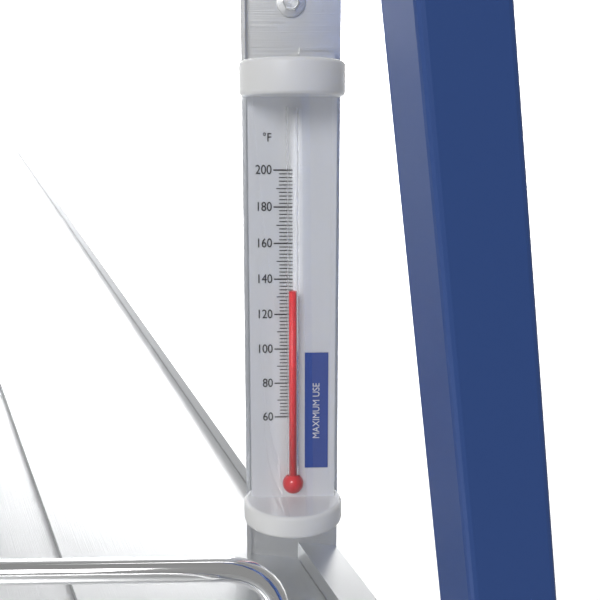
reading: 134 °F
